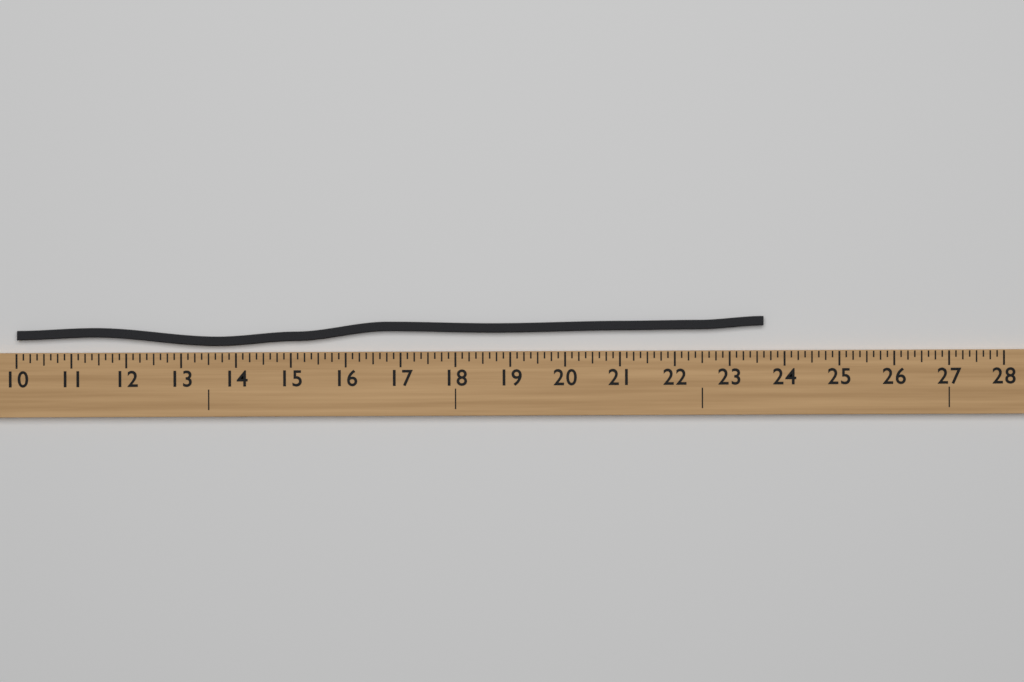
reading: 23.625 (no unit)
